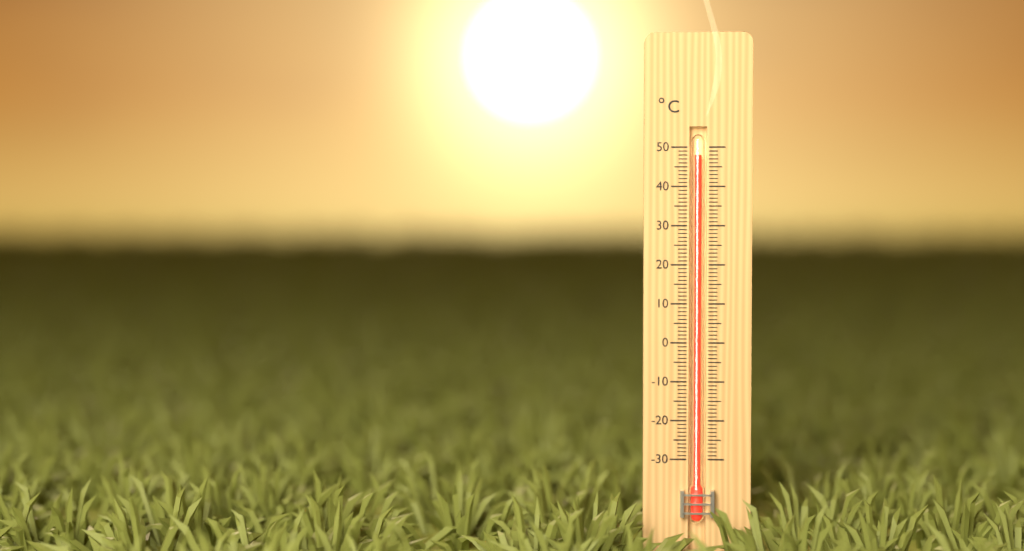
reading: 48 °C
